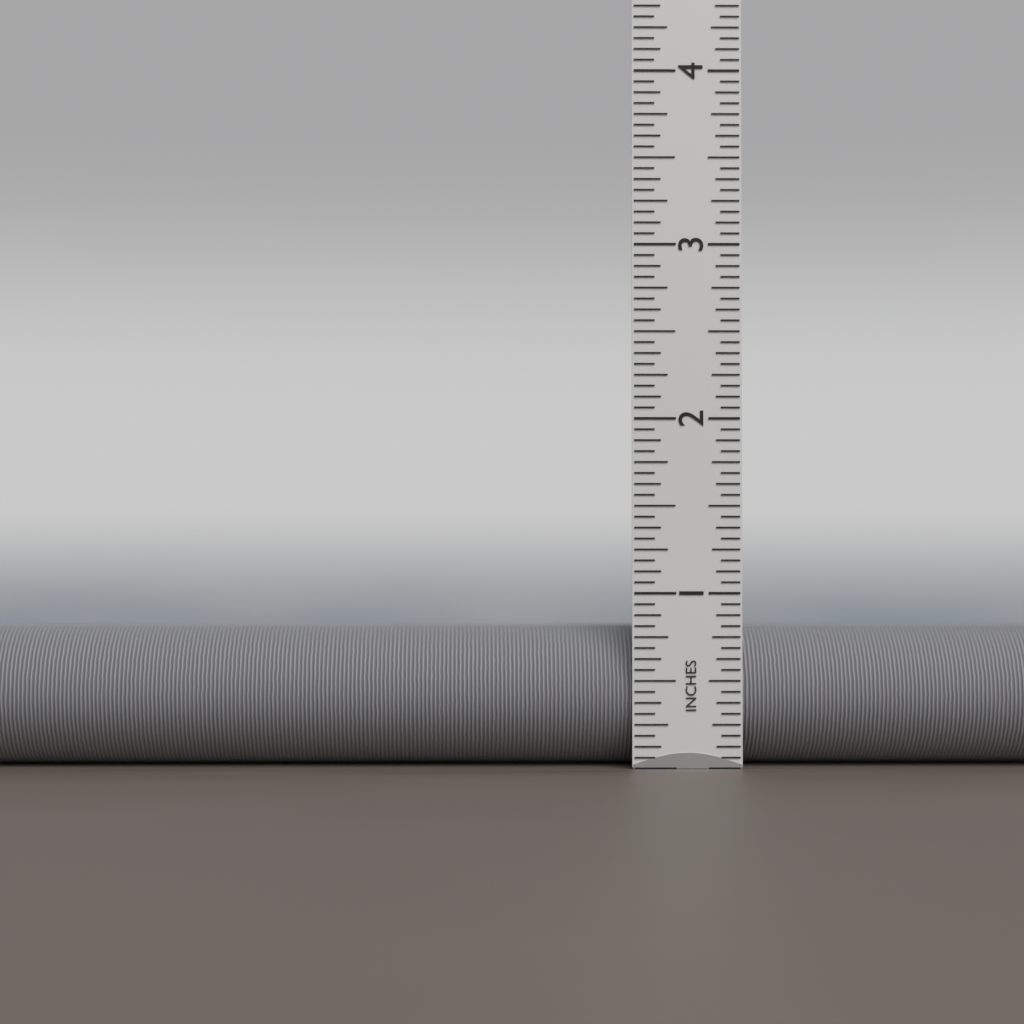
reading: 0.8125 in
